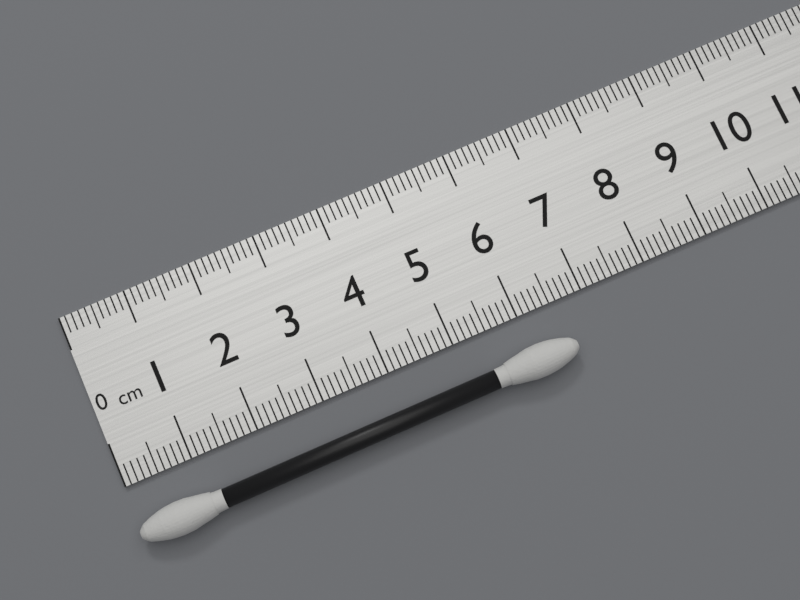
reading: 6.6 cm
